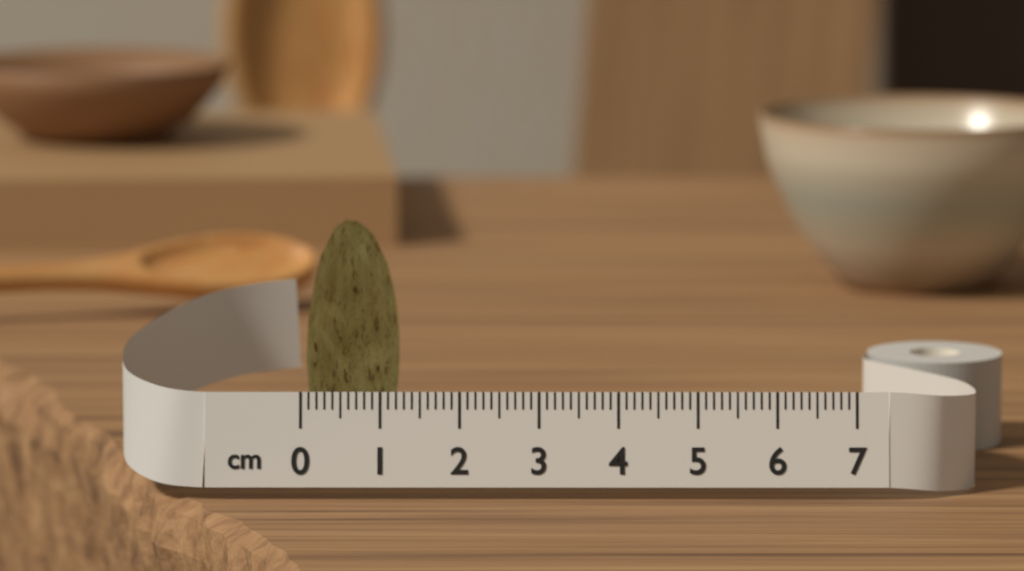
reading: 1.2 cm
